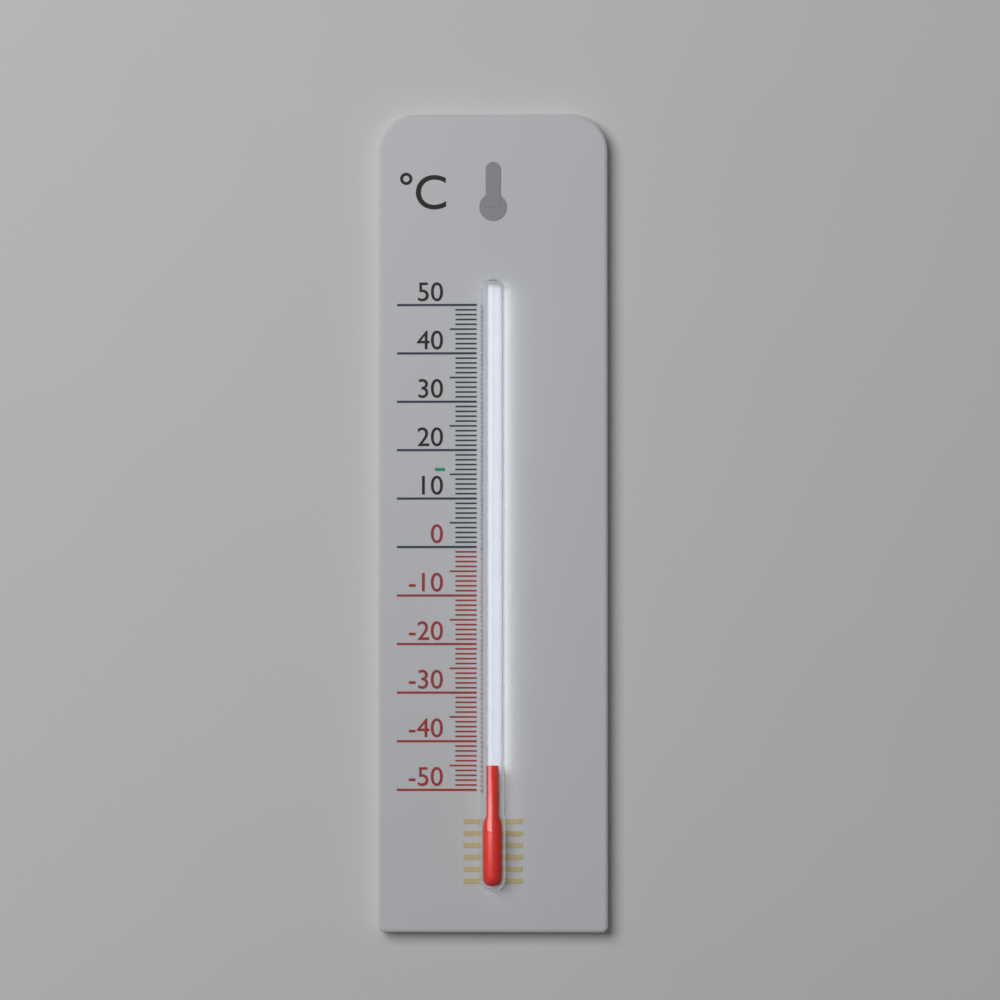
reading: -45 °C
